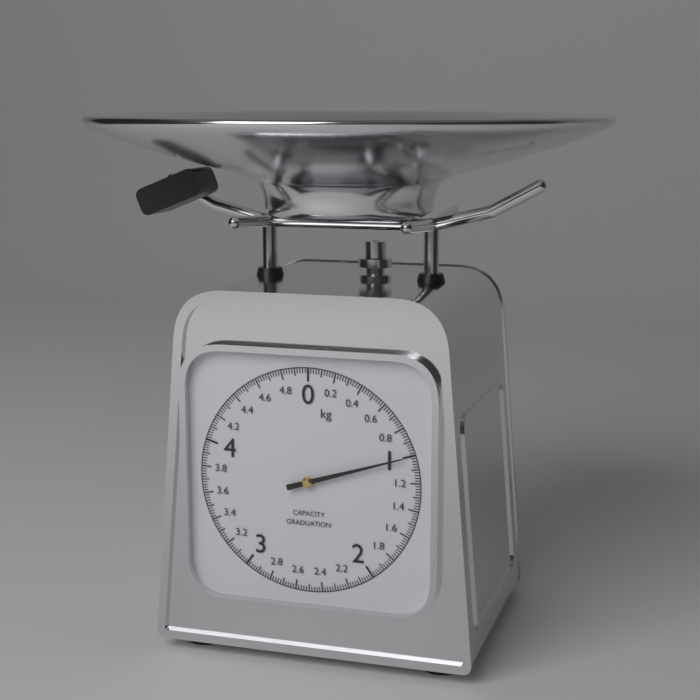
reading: 1.00 kg
